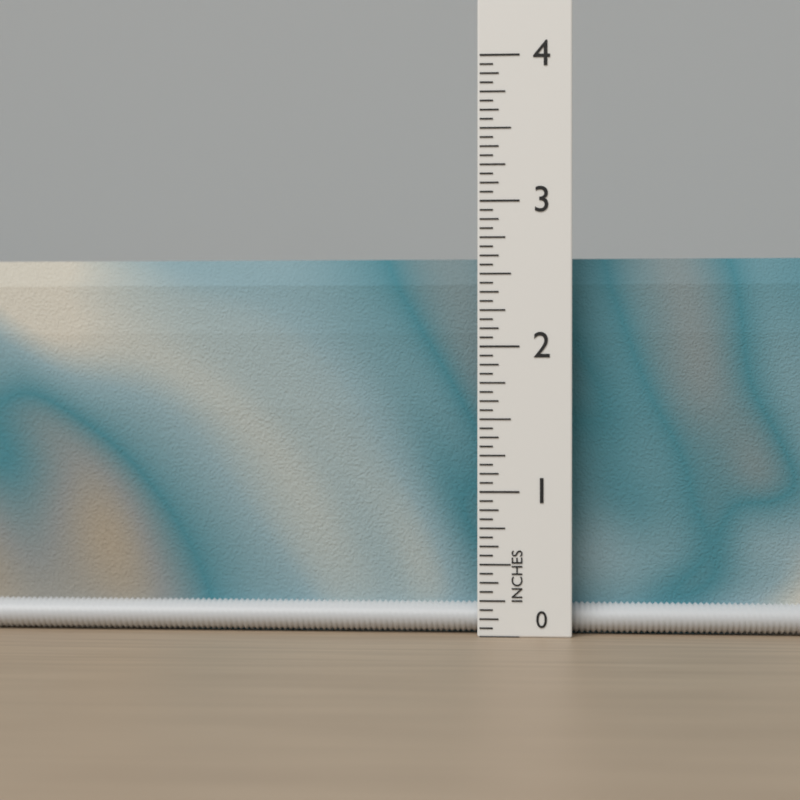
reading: 2.6250 in
